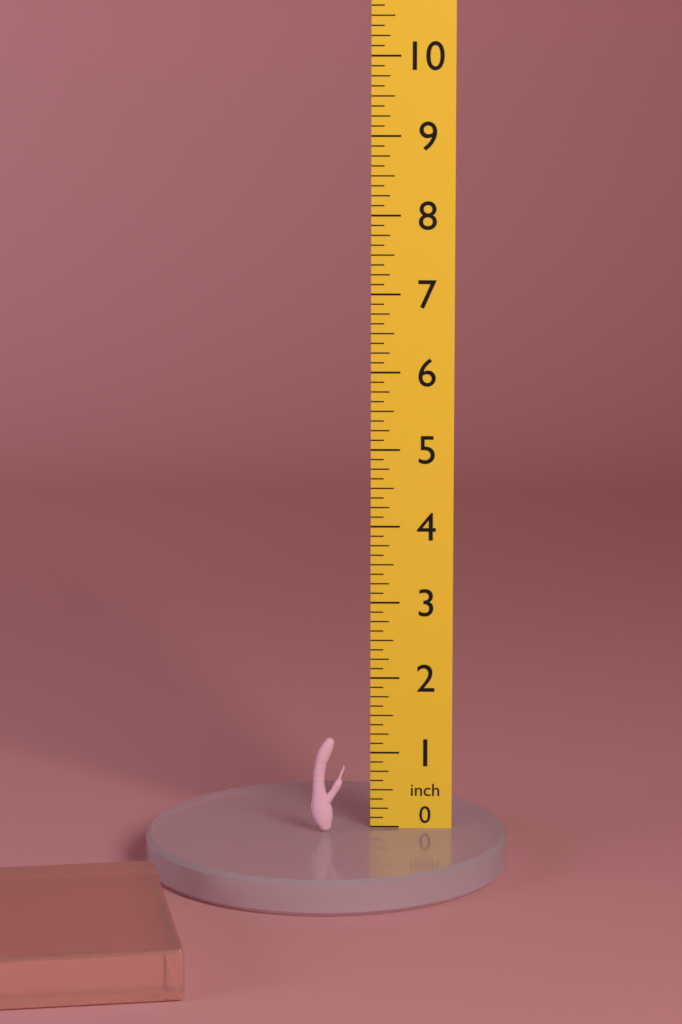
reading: 1.250 inch
